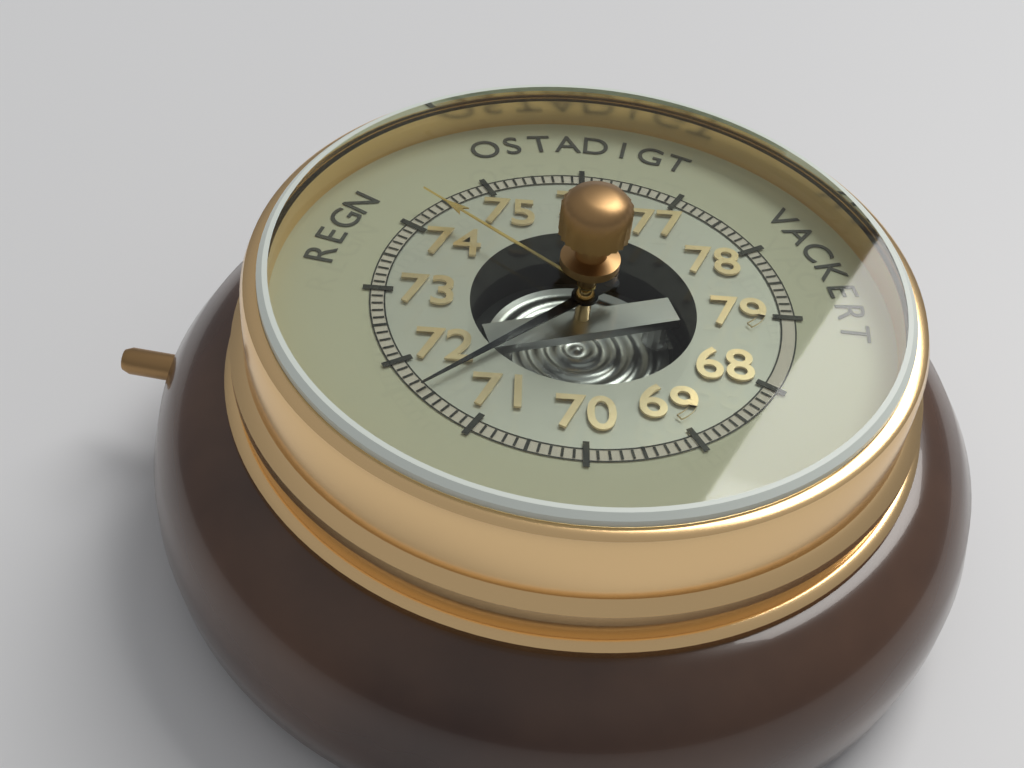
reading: 71.6 (no unit)
